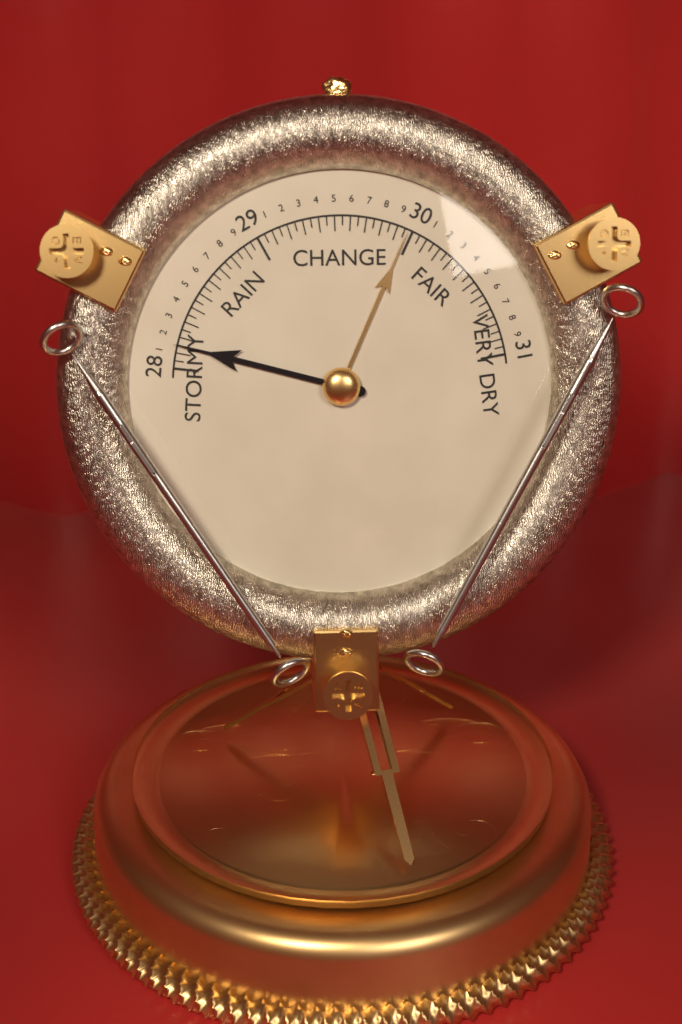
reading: 28.15 (no unit)
